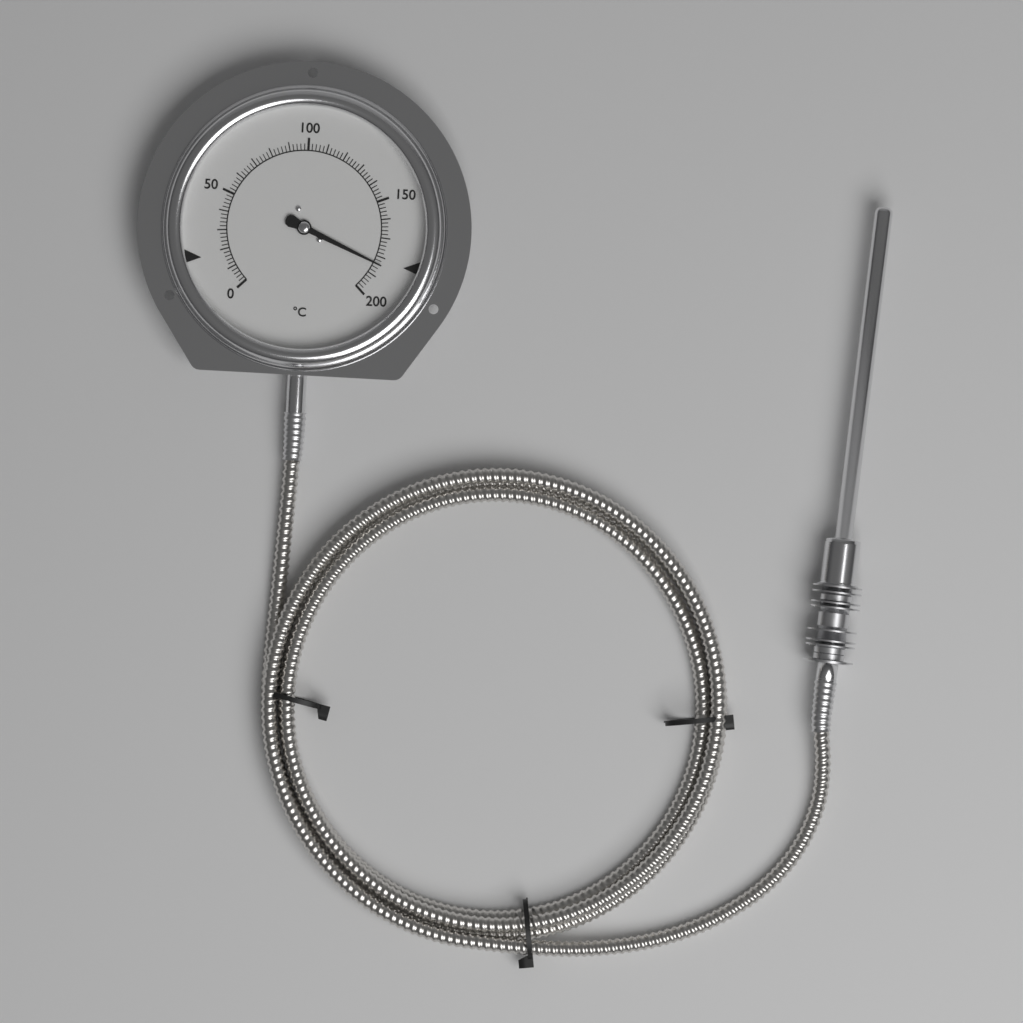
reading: 184 °C
